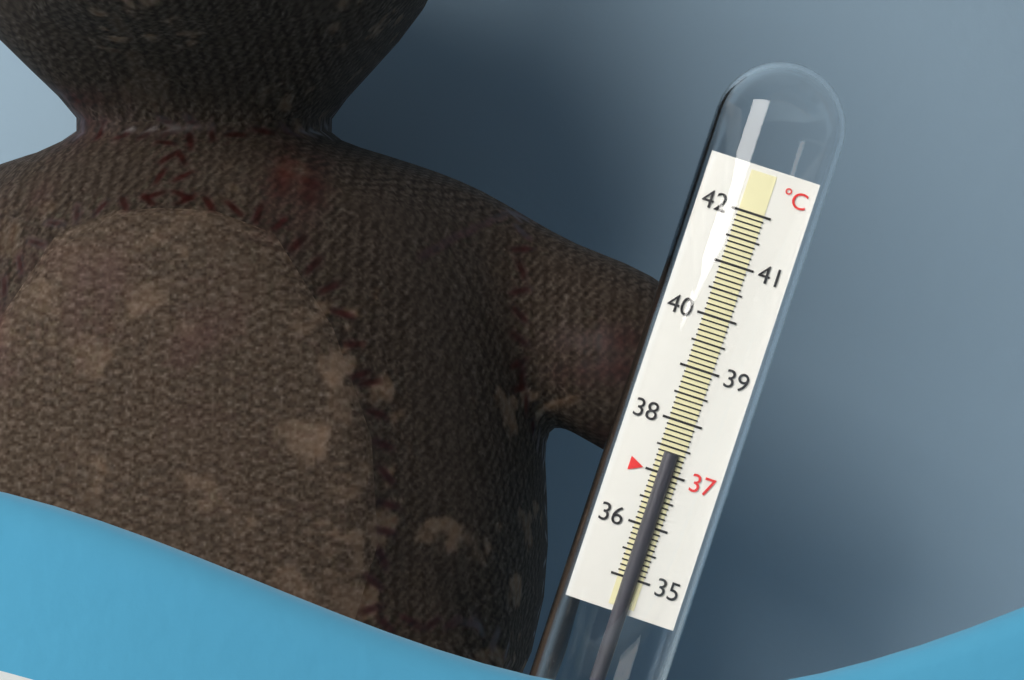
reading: 37.4 °C
